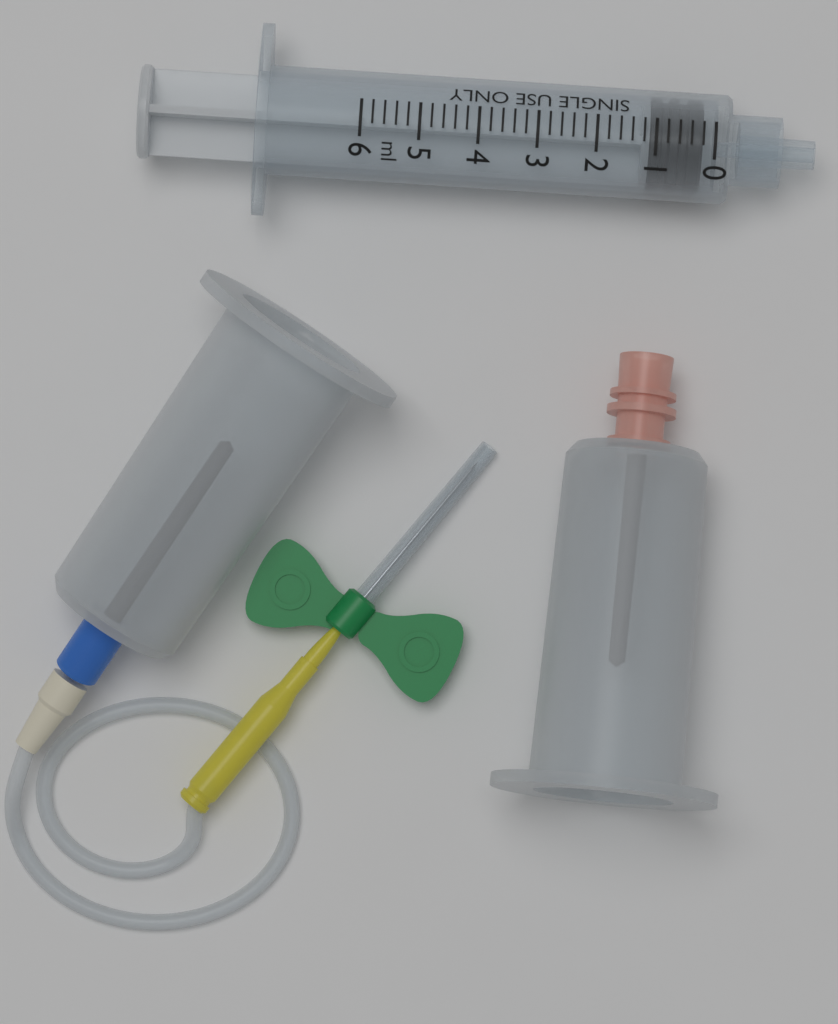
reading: 0.2 ml
